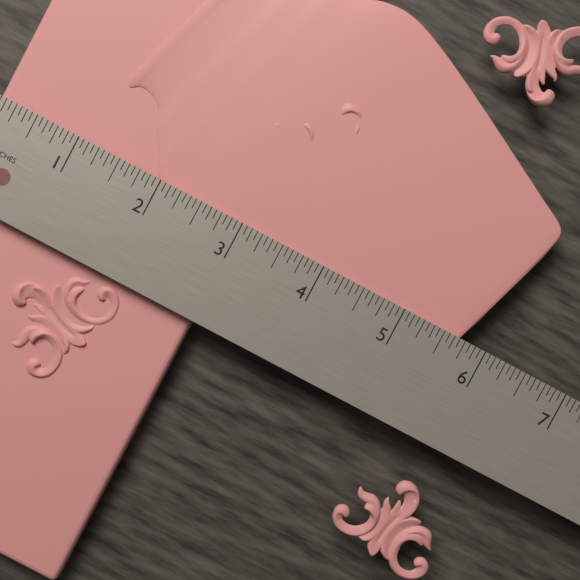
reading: 3.0000 in
